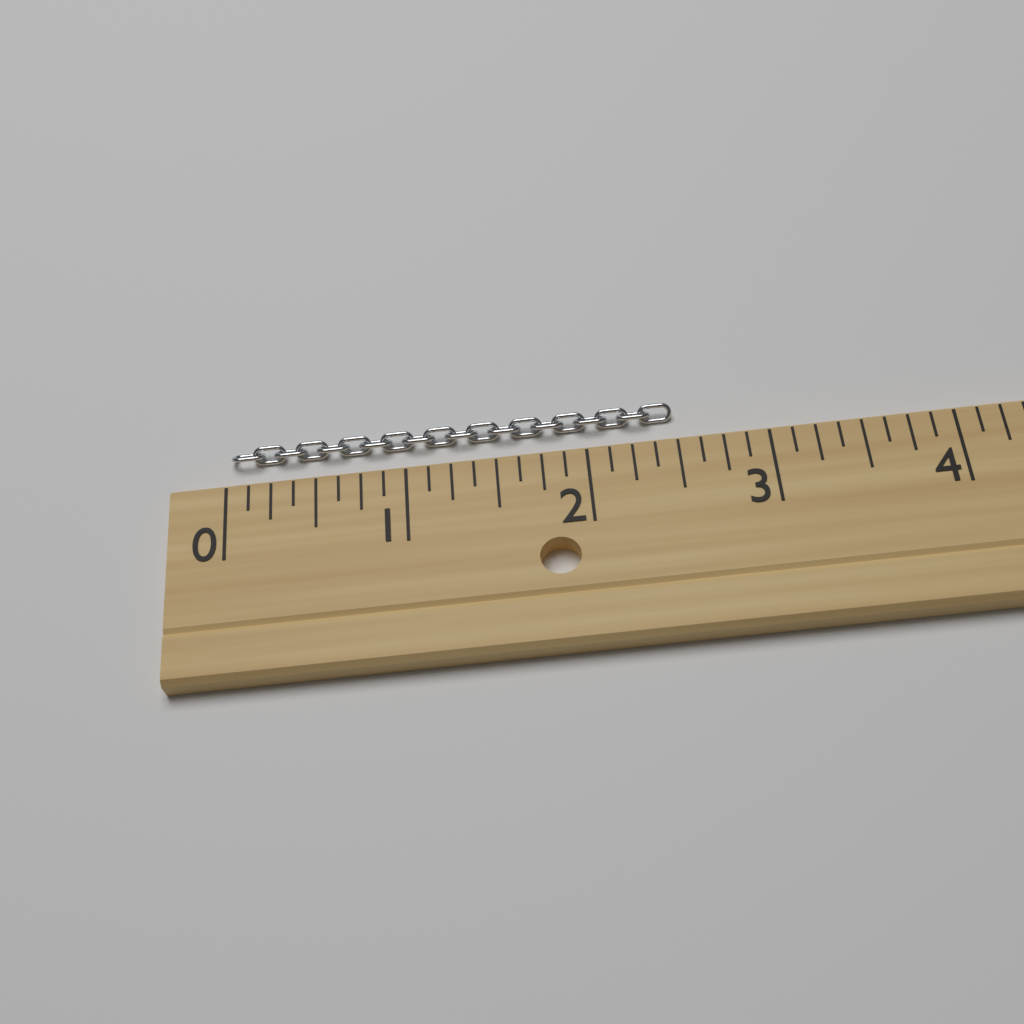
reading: 2.500 (no unit)
